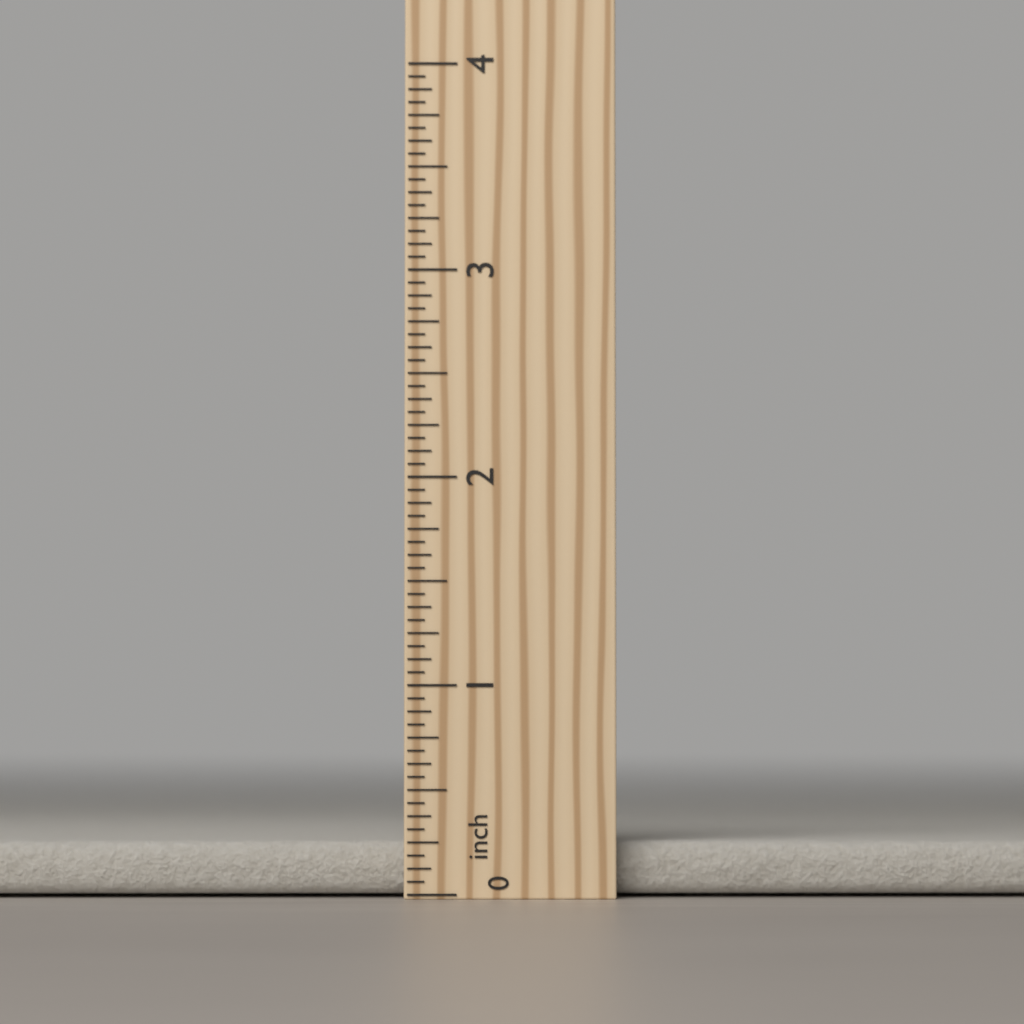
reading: 0.2500 inch
